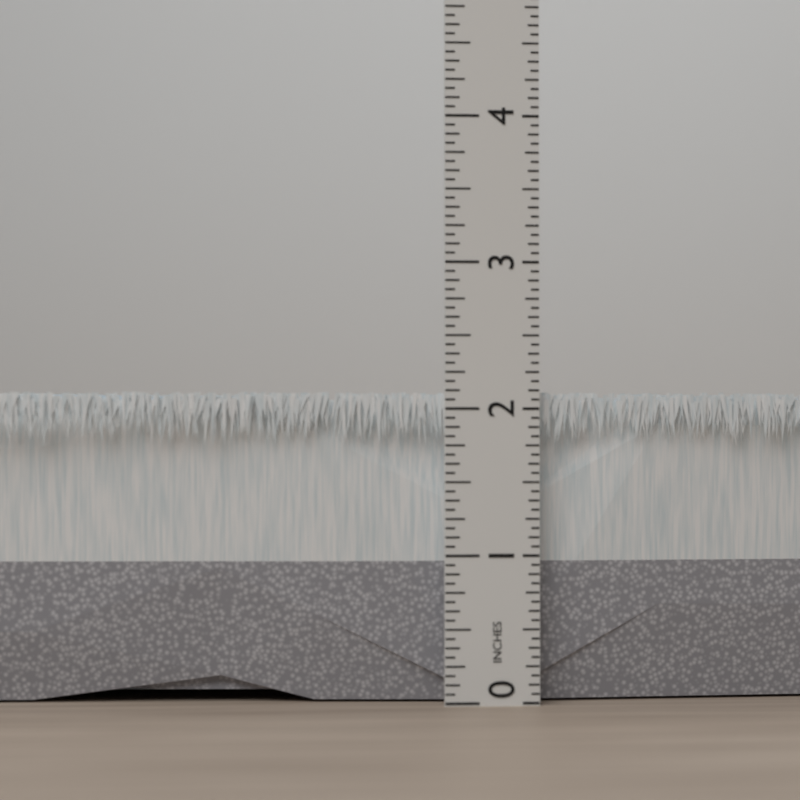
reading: 2.1250 in
